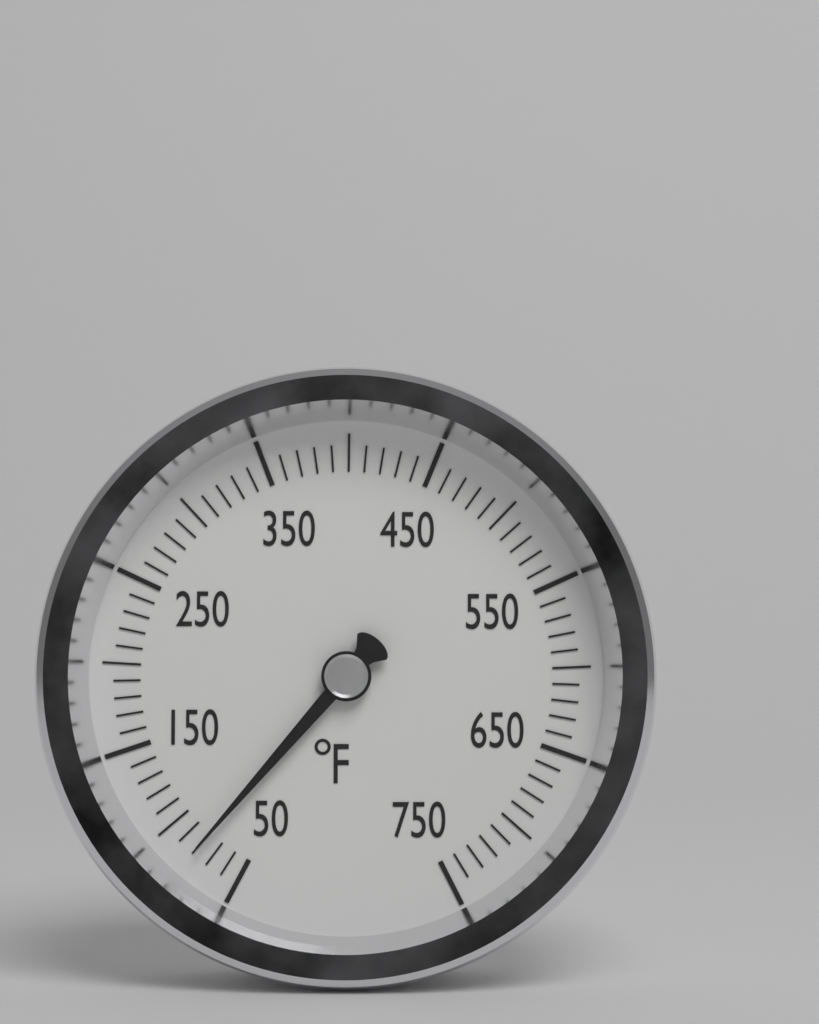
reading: 80 °F
